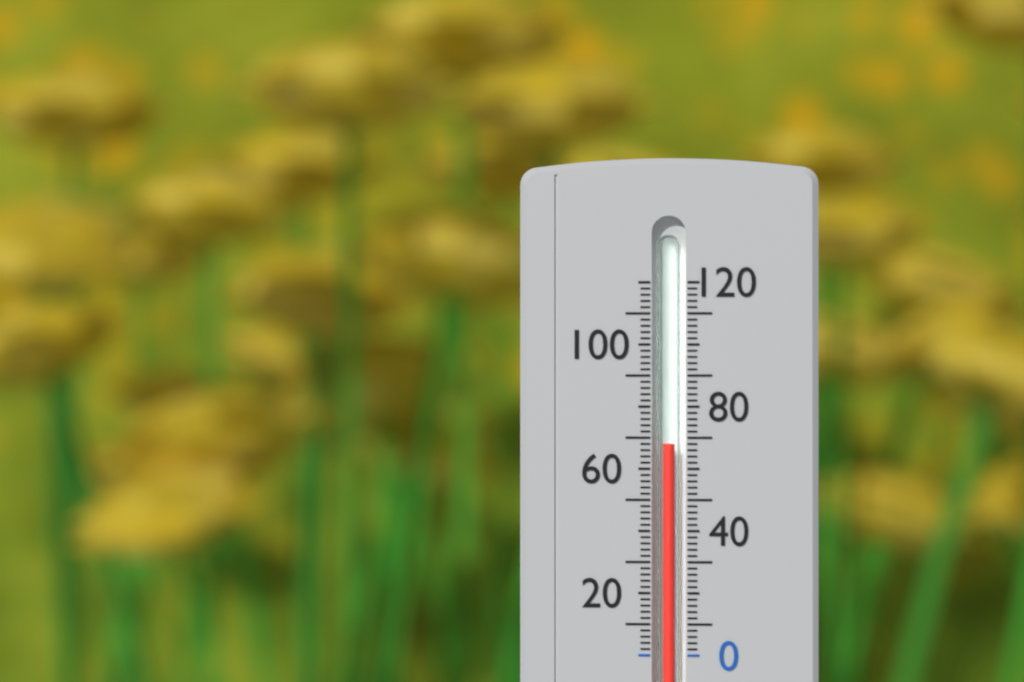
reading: 68 (no unit)
